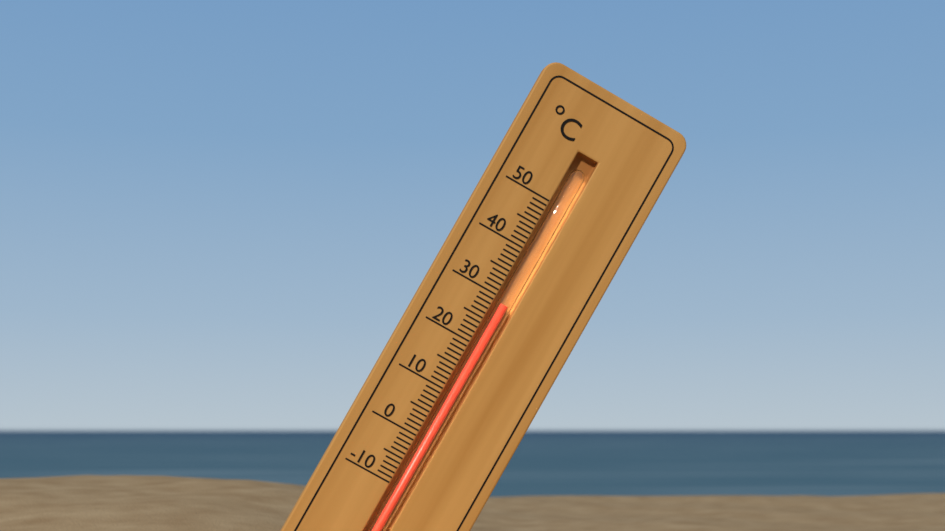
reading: 29 °C
